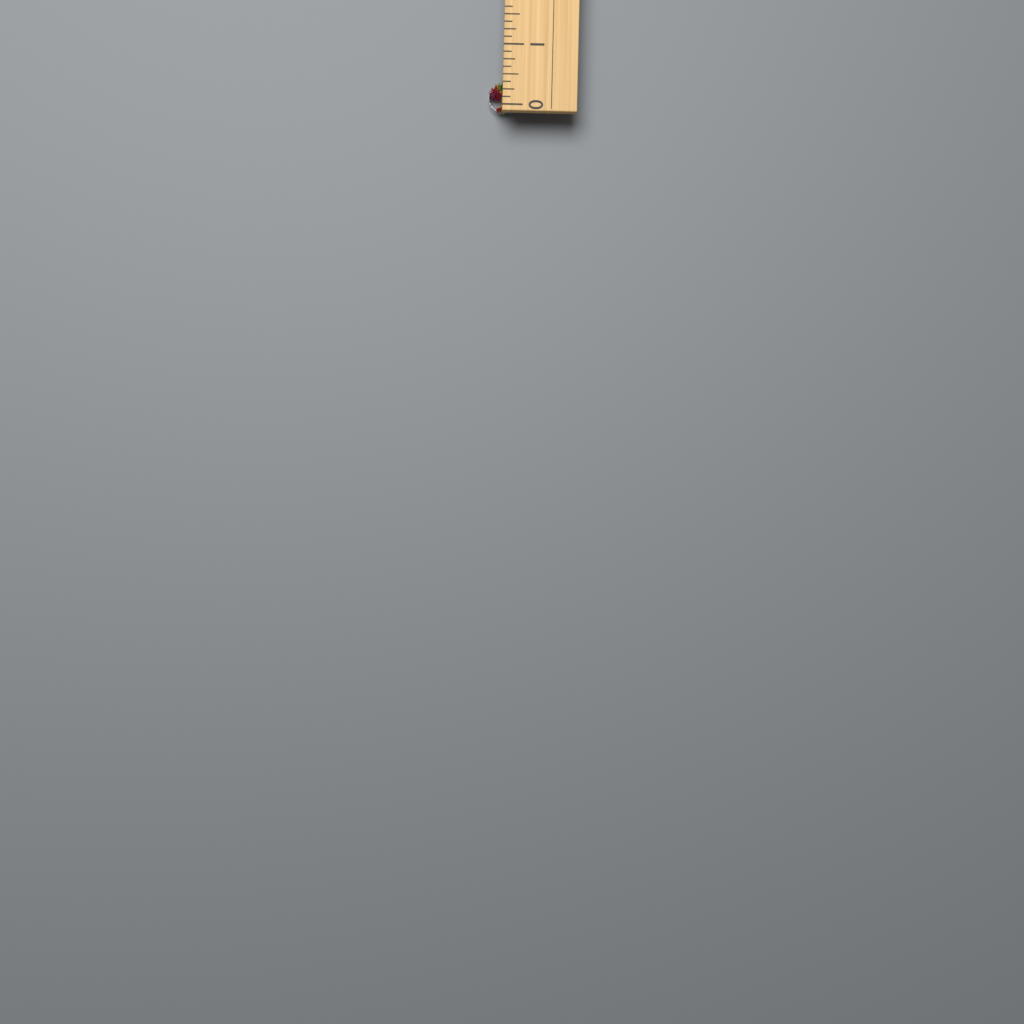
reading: 0.500 (no unit)
